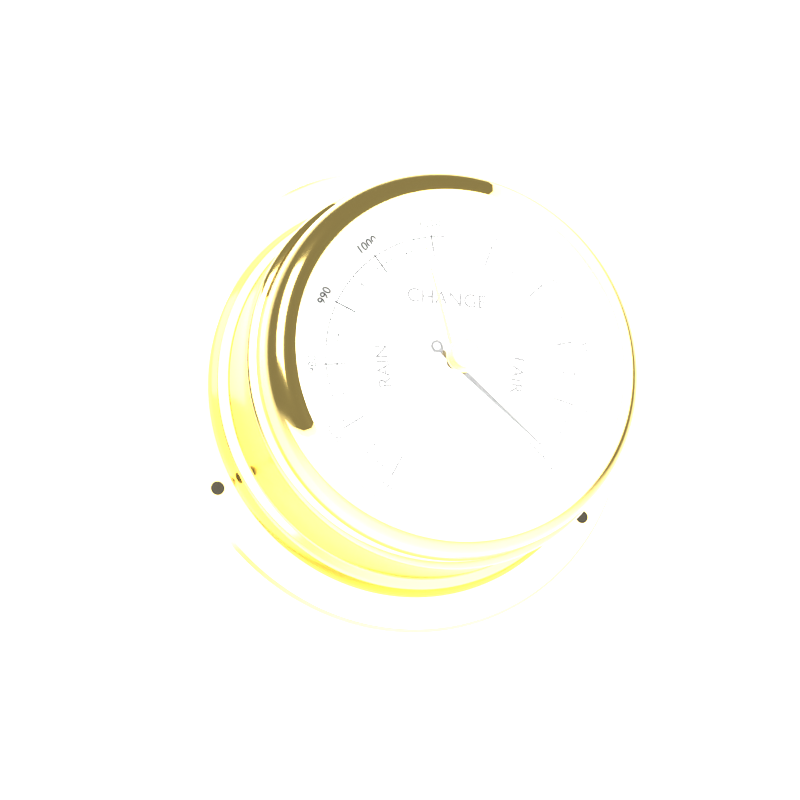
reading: 1059 mbar
